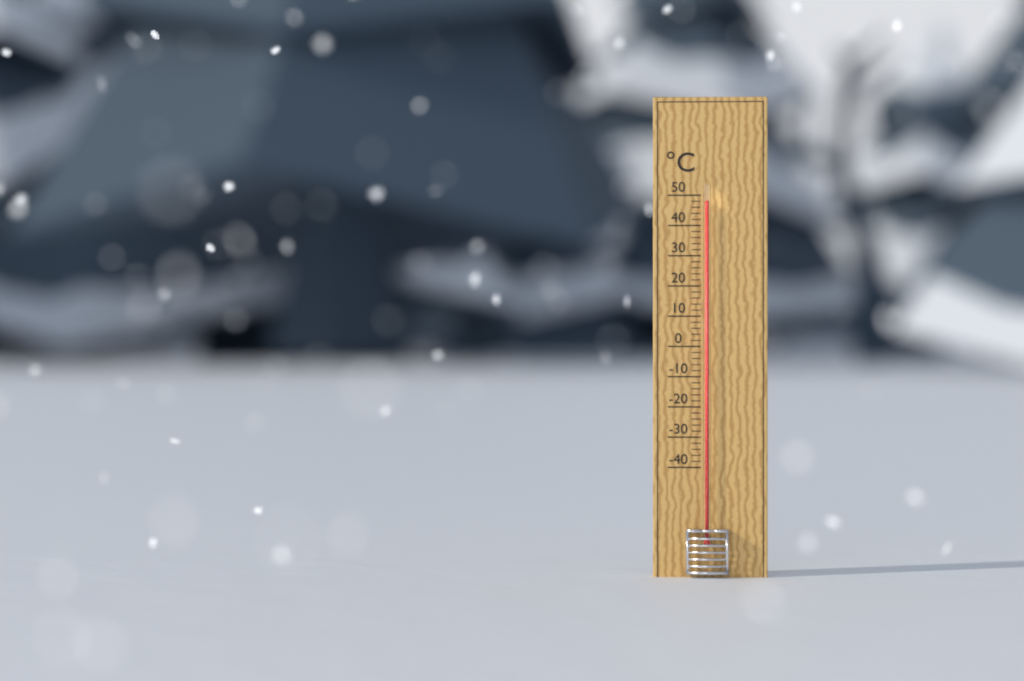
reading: 48 °C
